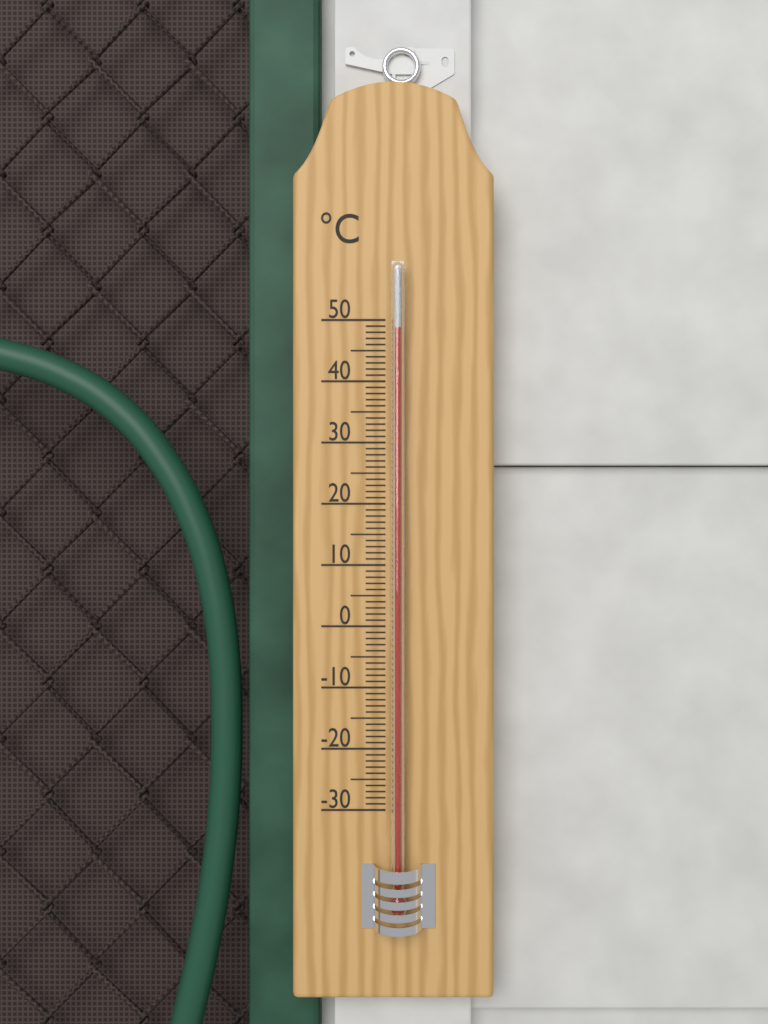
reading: 48.4 °C
